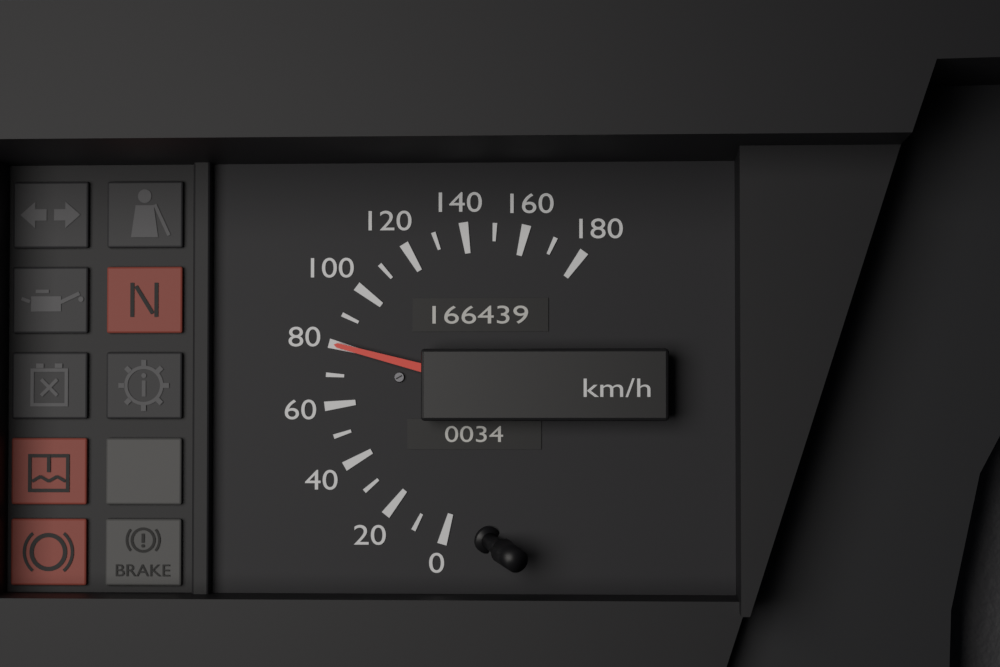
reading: 80 km/h
